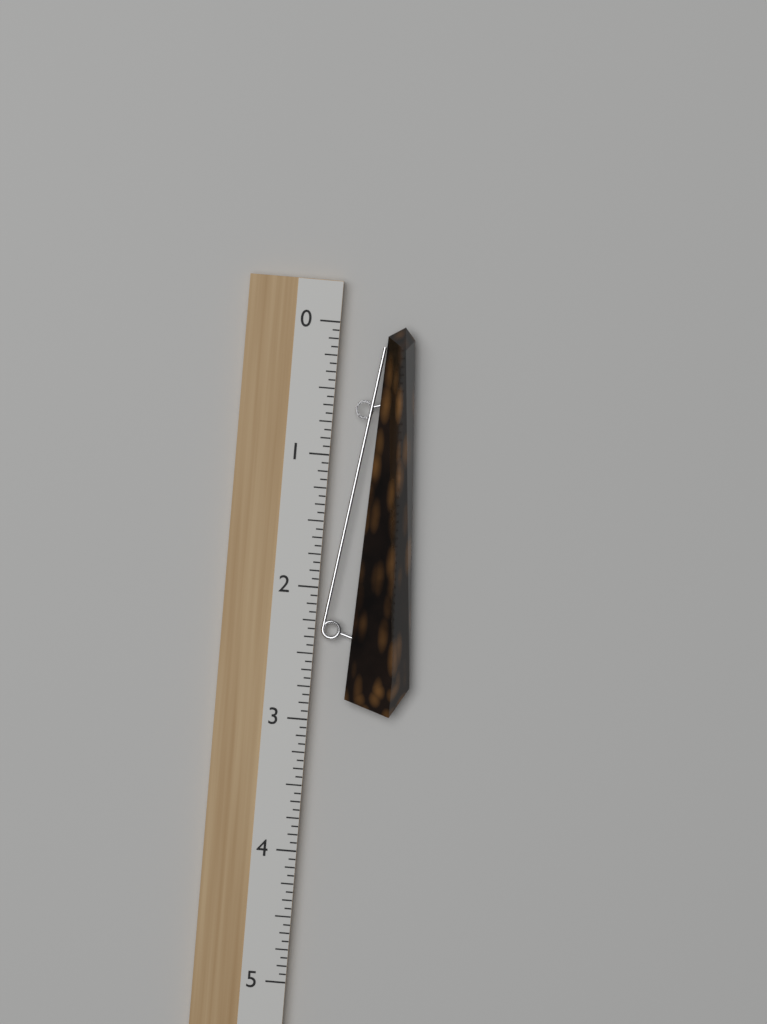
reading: 2.9375 (no unit)
